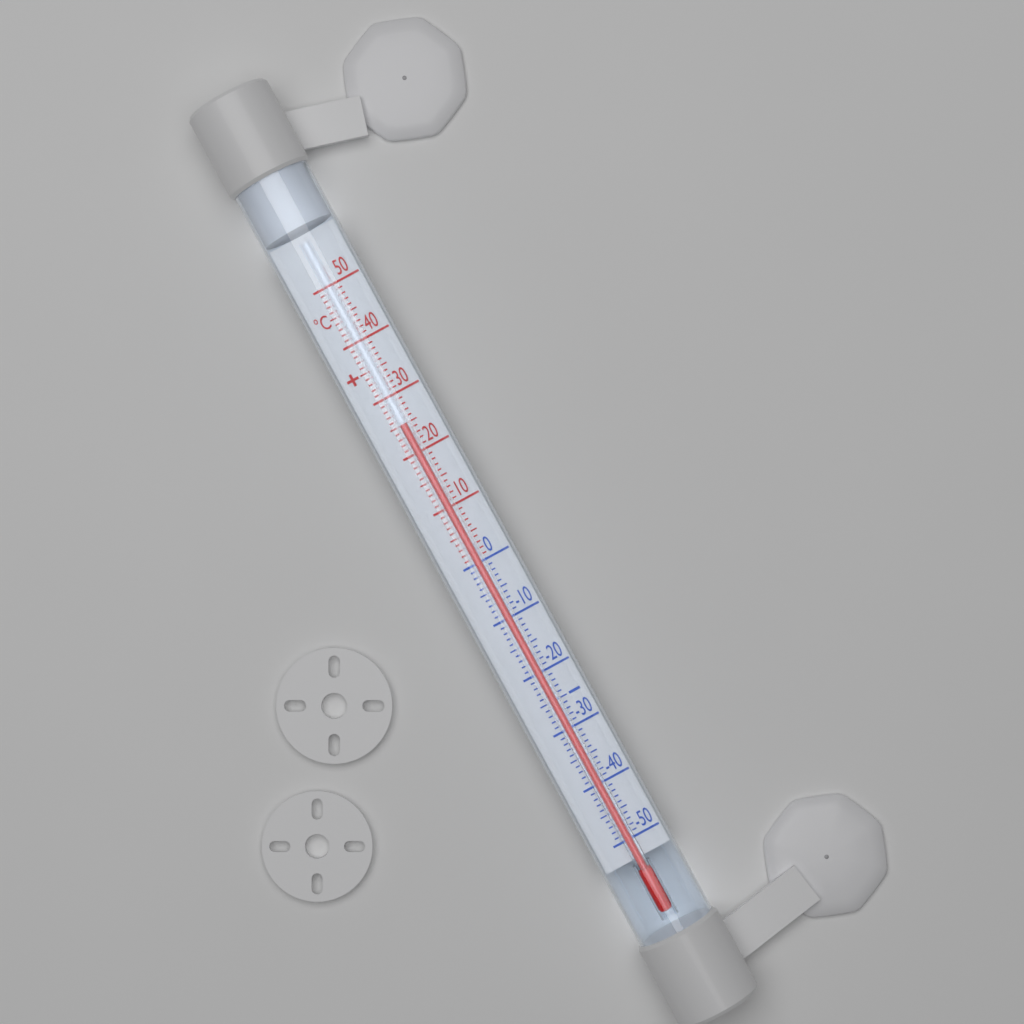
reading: 25 °C
